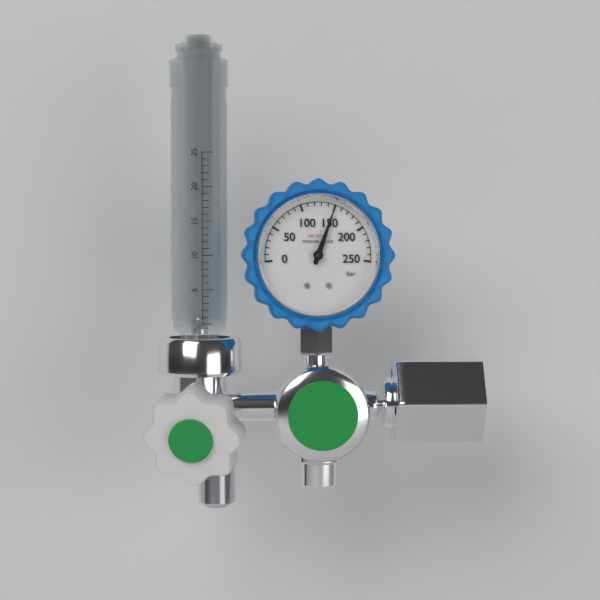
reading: 150 bar
